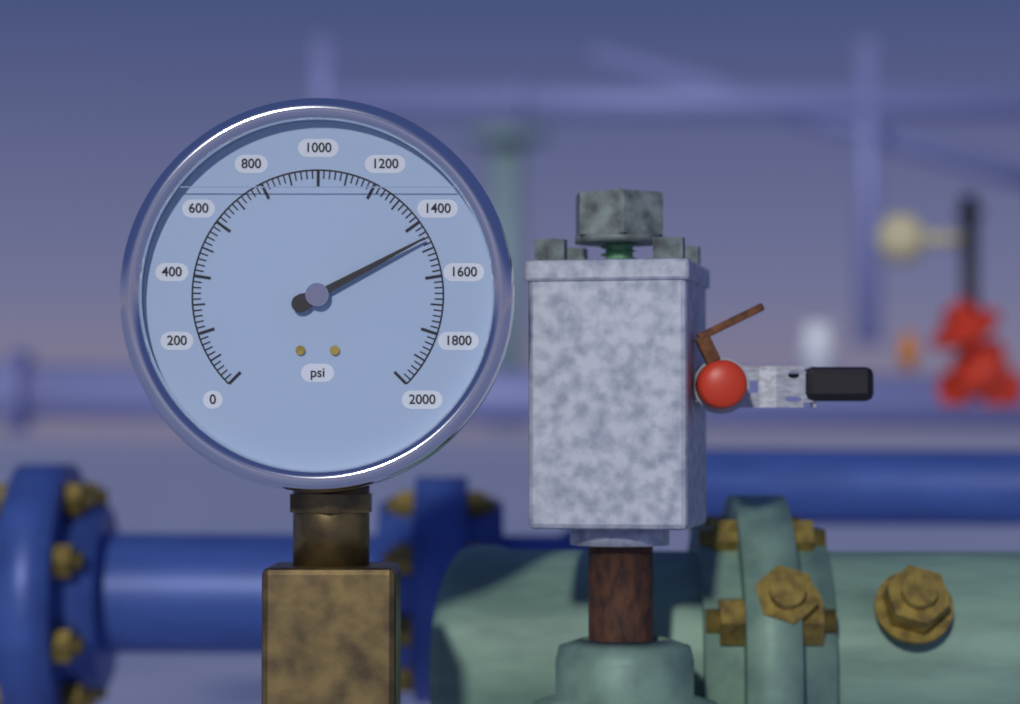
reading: 1460 psi
